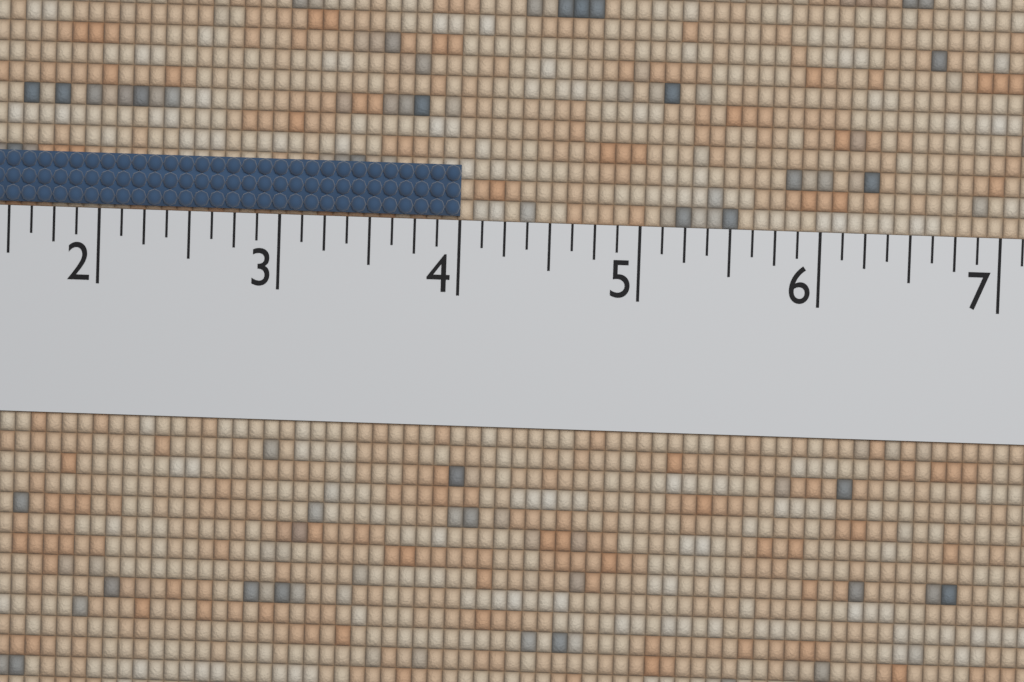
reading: 4.000 (no unit)
